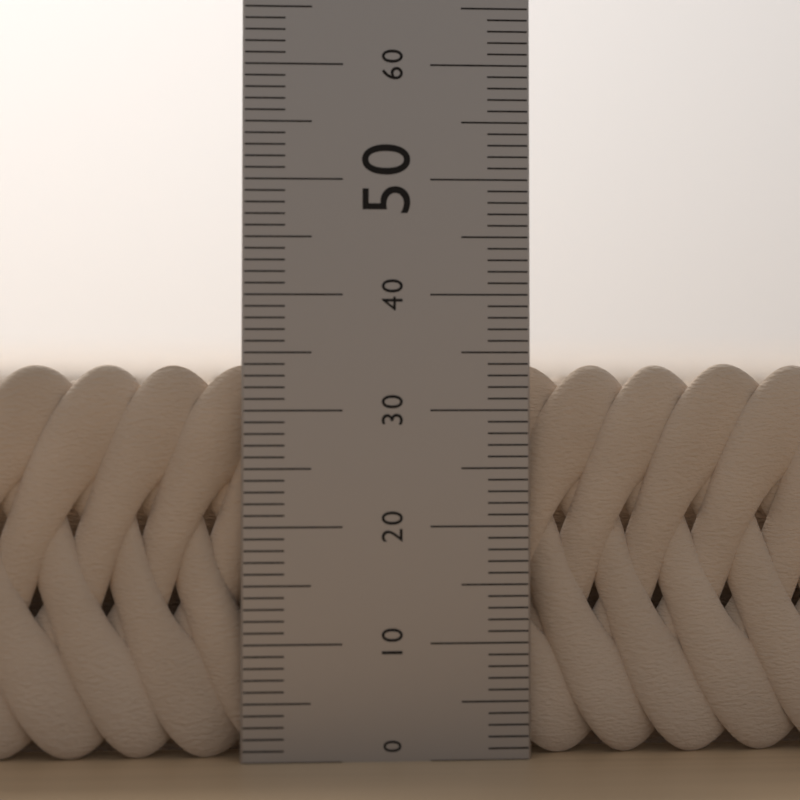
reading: 34 (no unit)
